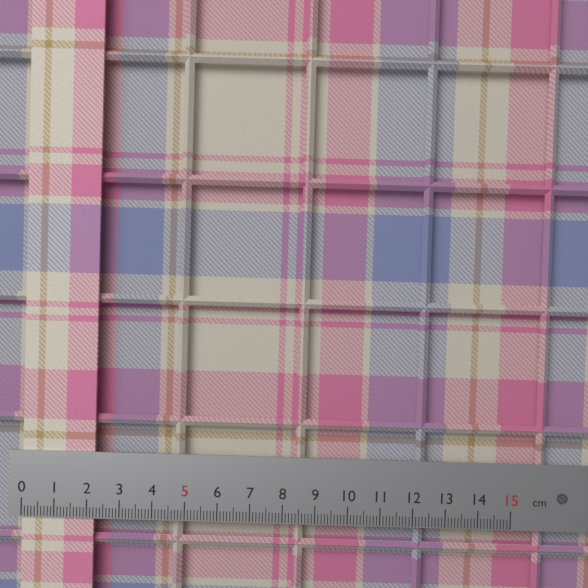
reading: 2.2 cm
